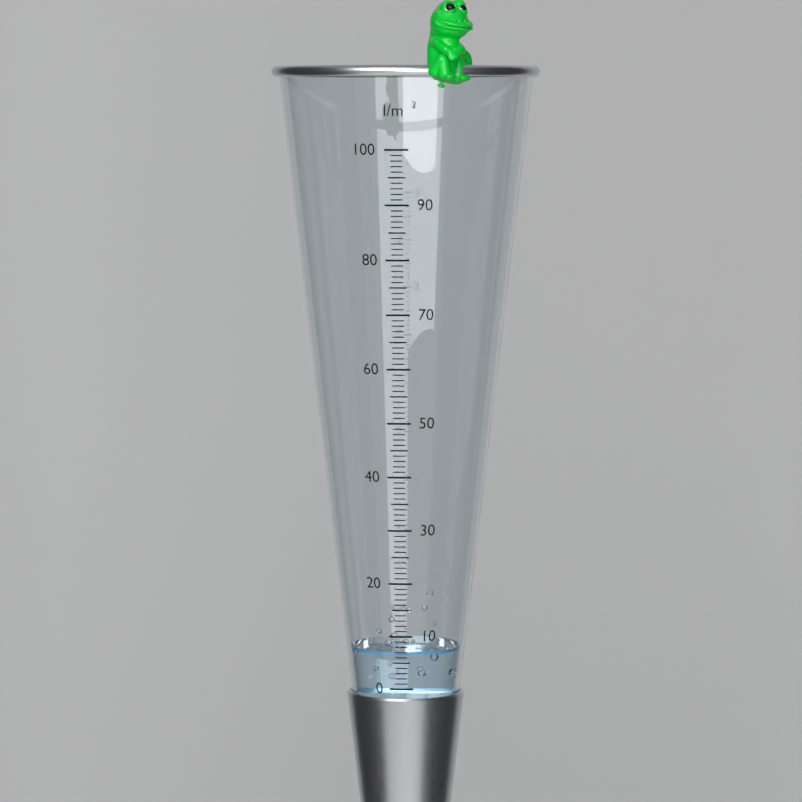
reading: 7 l/m²
